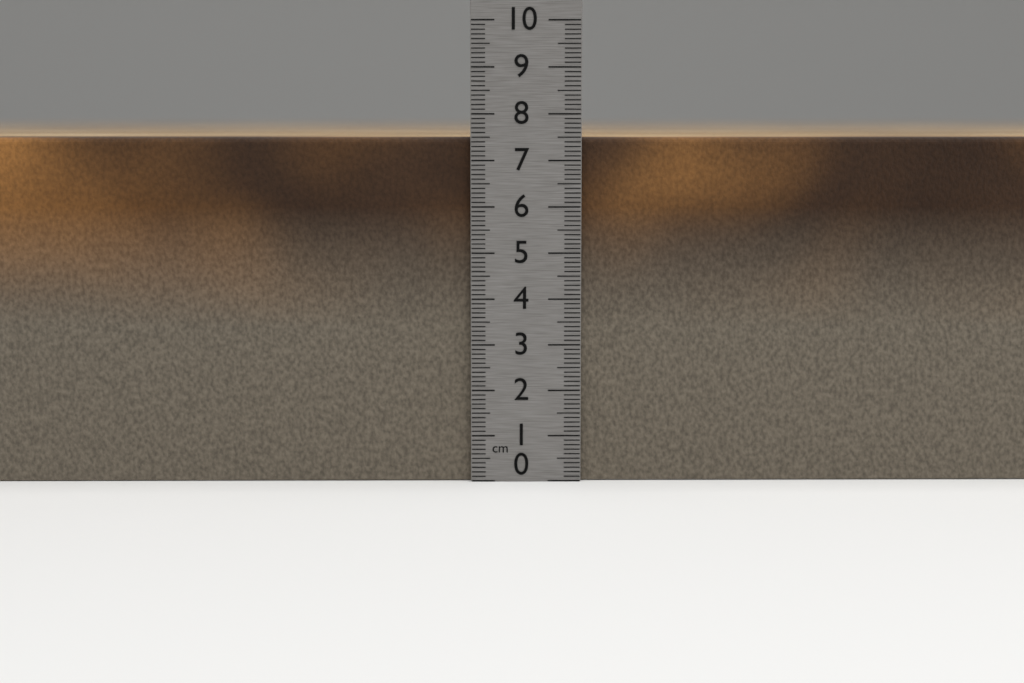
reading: 7.5 cm
